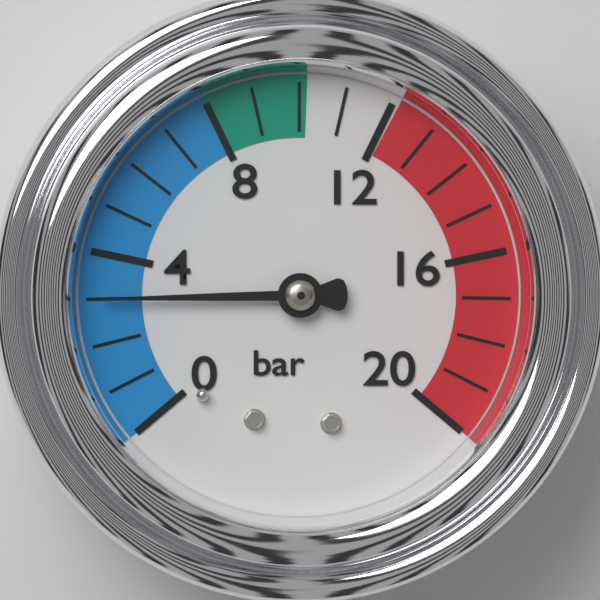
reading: 3 bar
